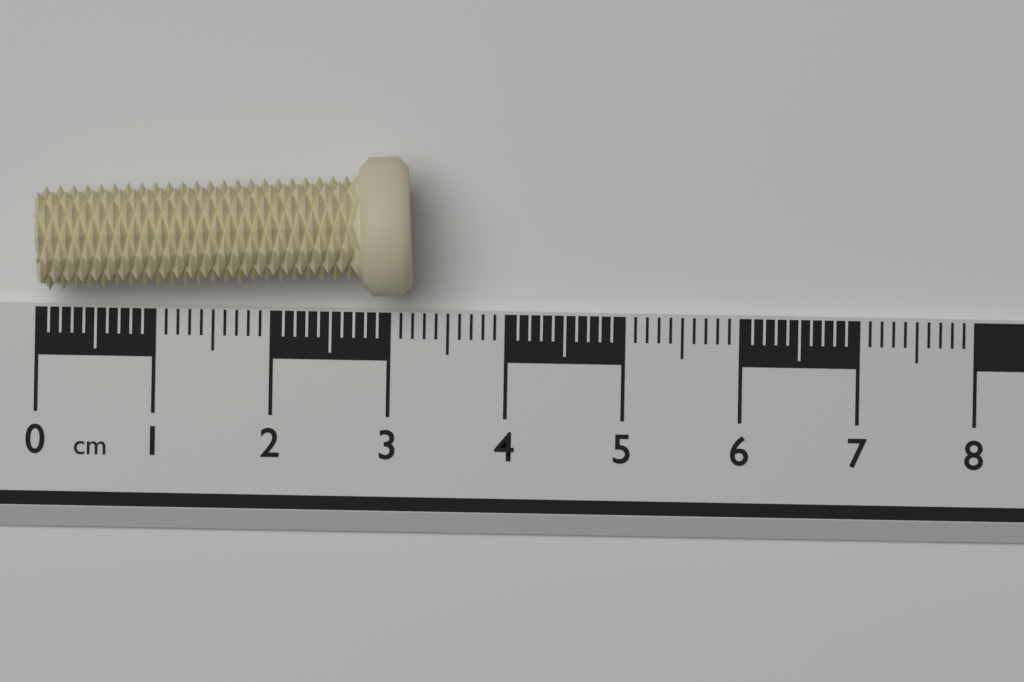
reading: 3.2 cm
